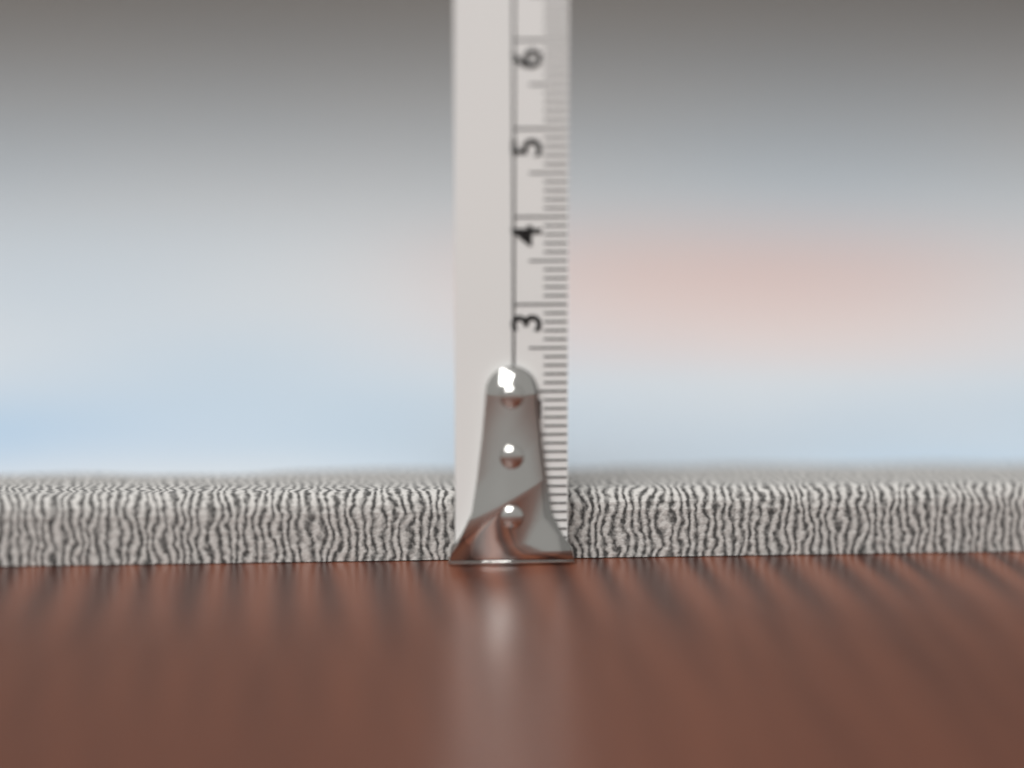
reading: 0.8 cm
